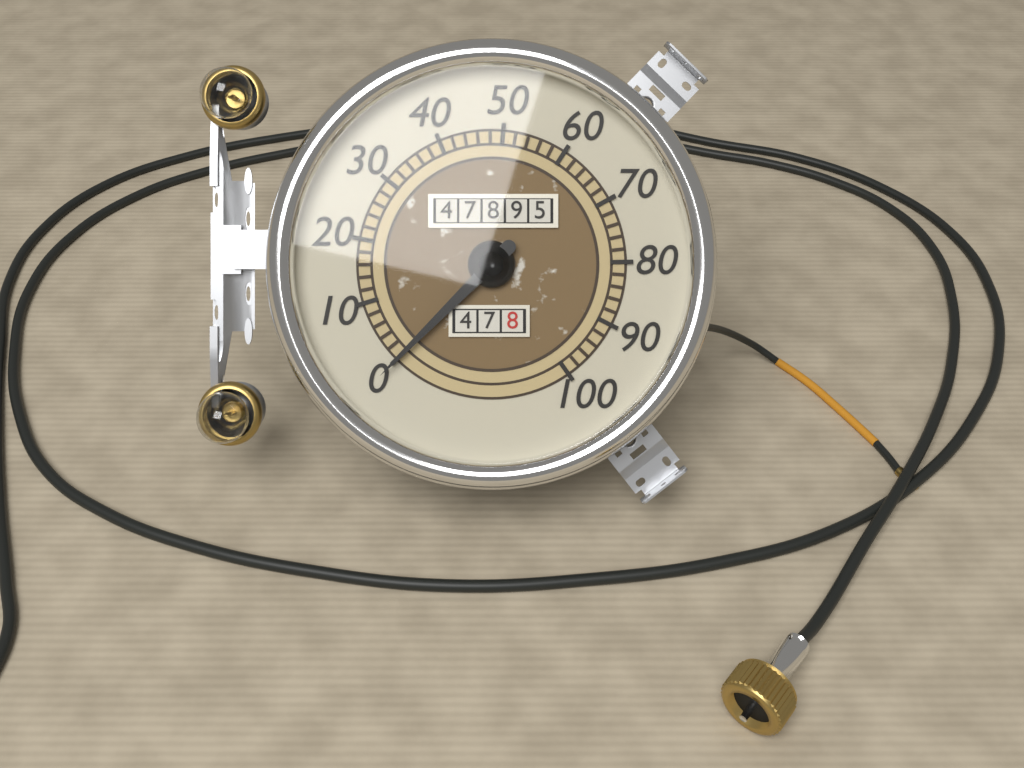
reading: 0 (no unit)
